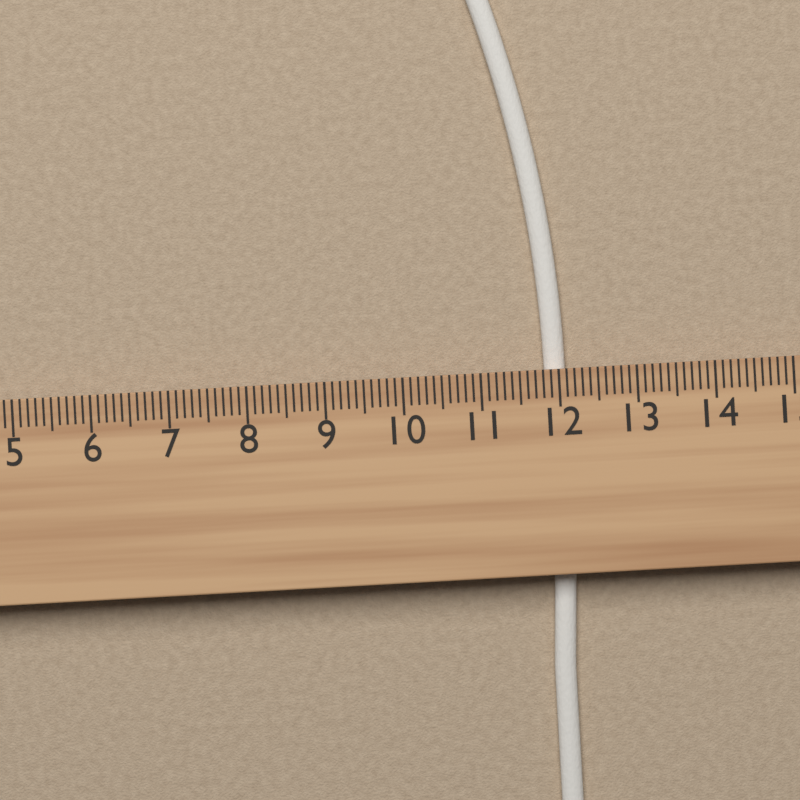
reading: 12.1 cm
